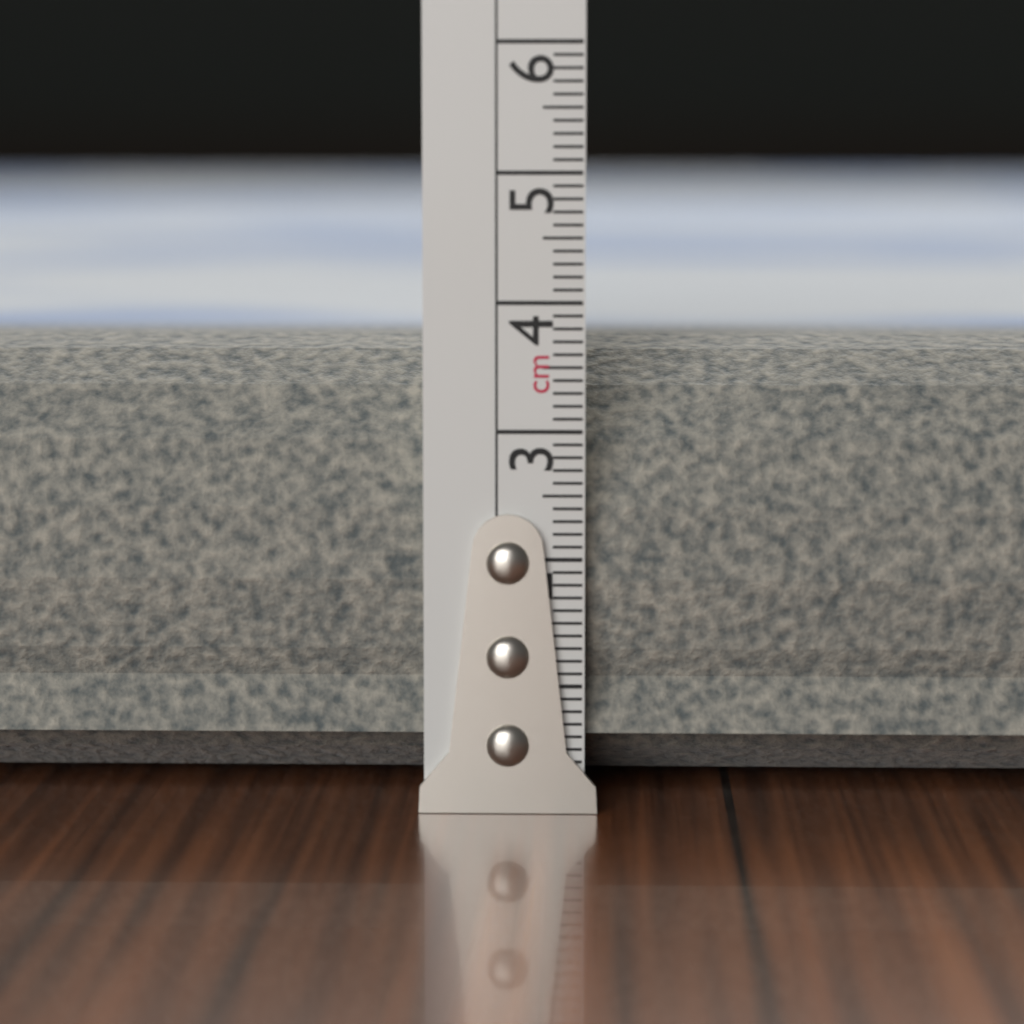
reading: 3.8 cm
